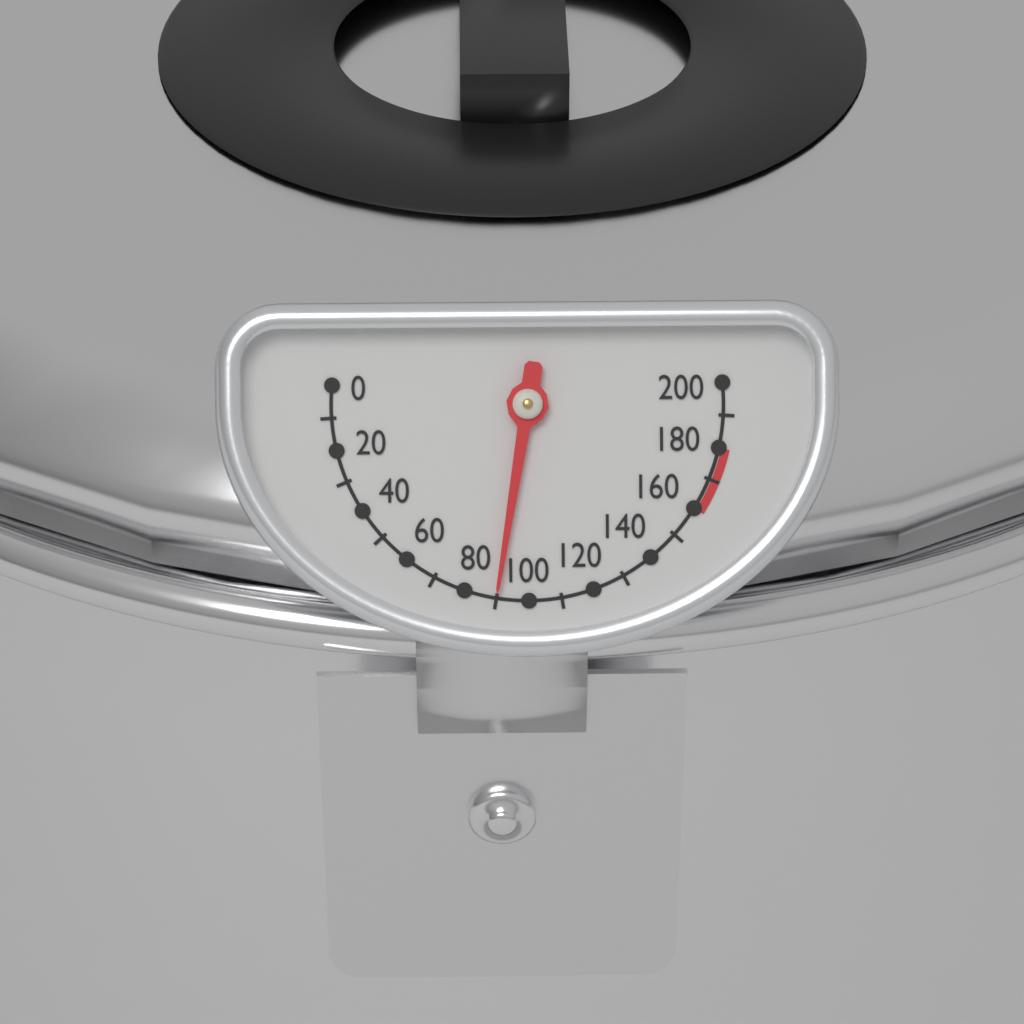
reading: 90 (no unit)
